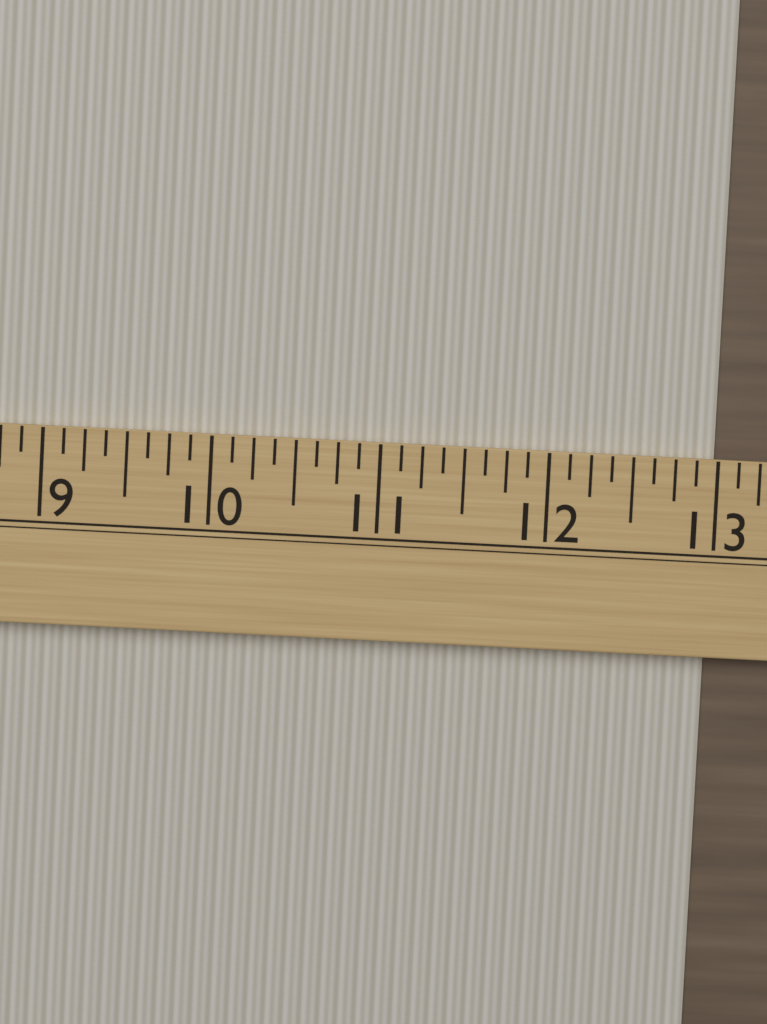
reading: 13.000 (no unit)
